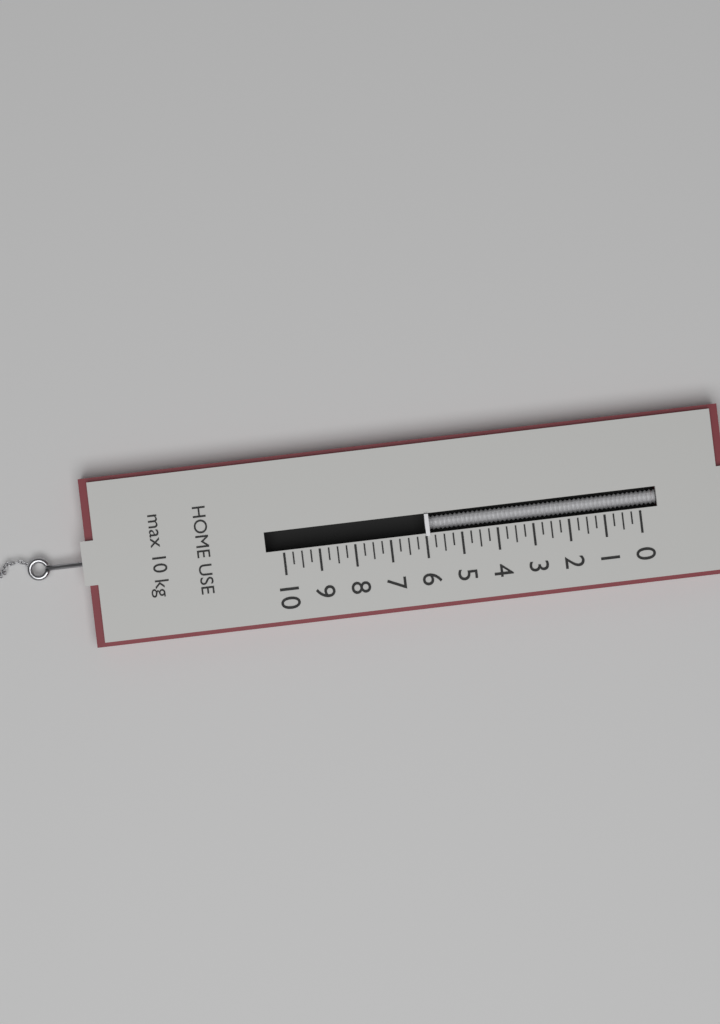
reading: 6.00 kg
